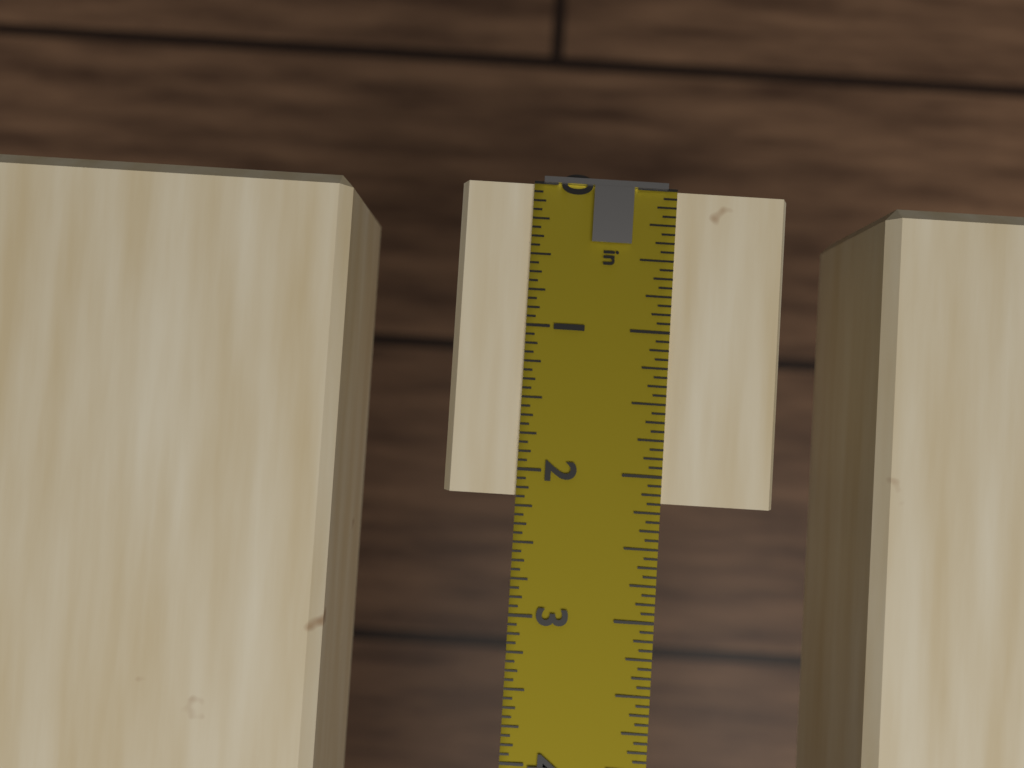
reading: 2.1875 in
